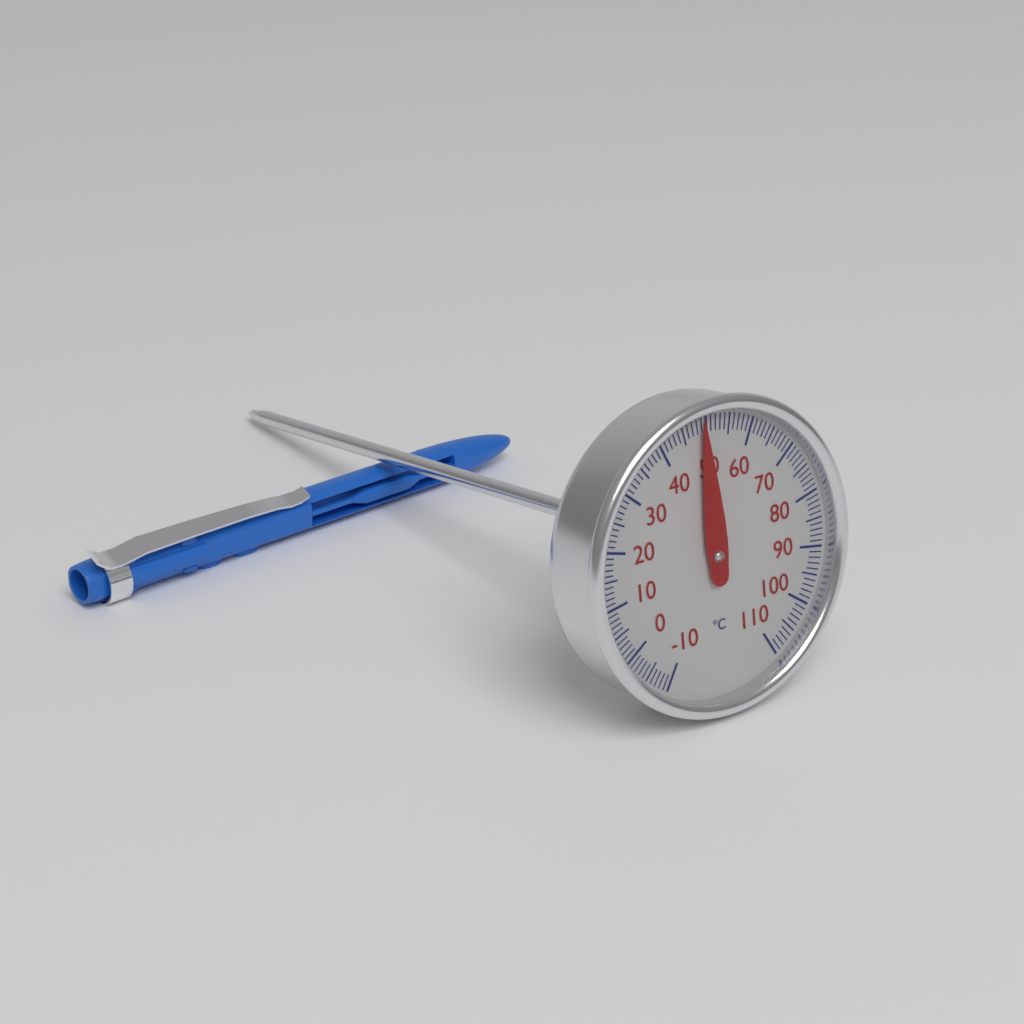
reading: 49 °C
